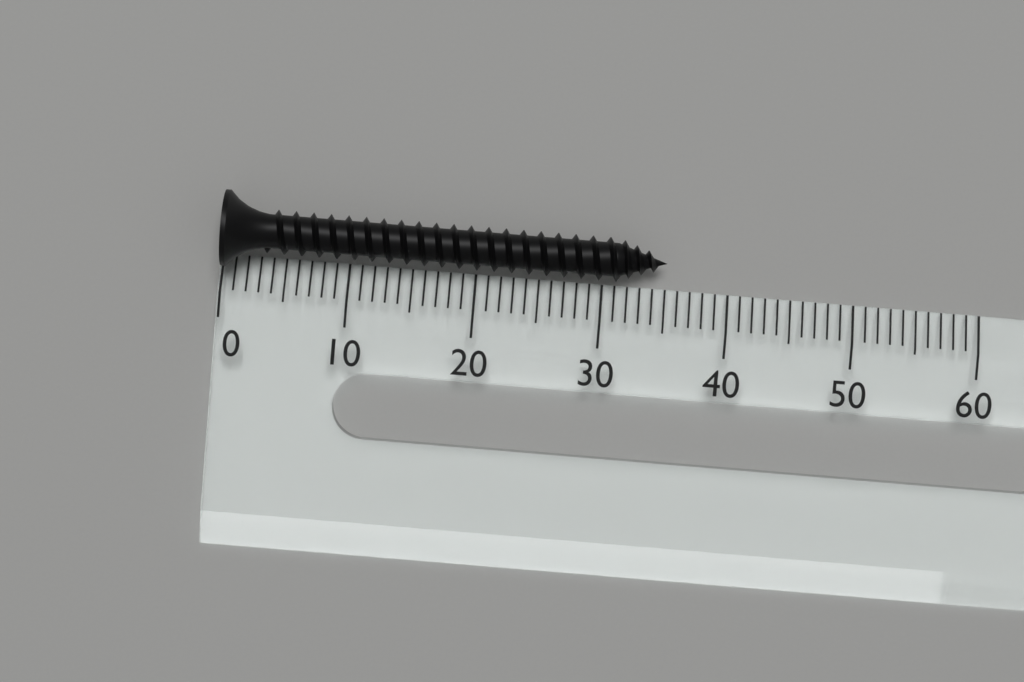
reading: 35 (no unit)
